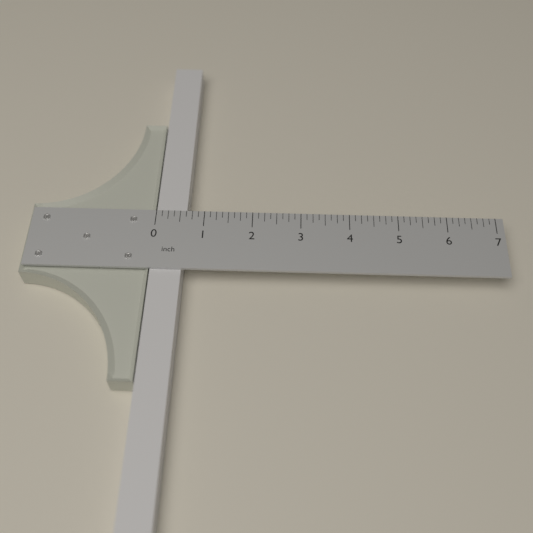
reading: 0.625 inch
